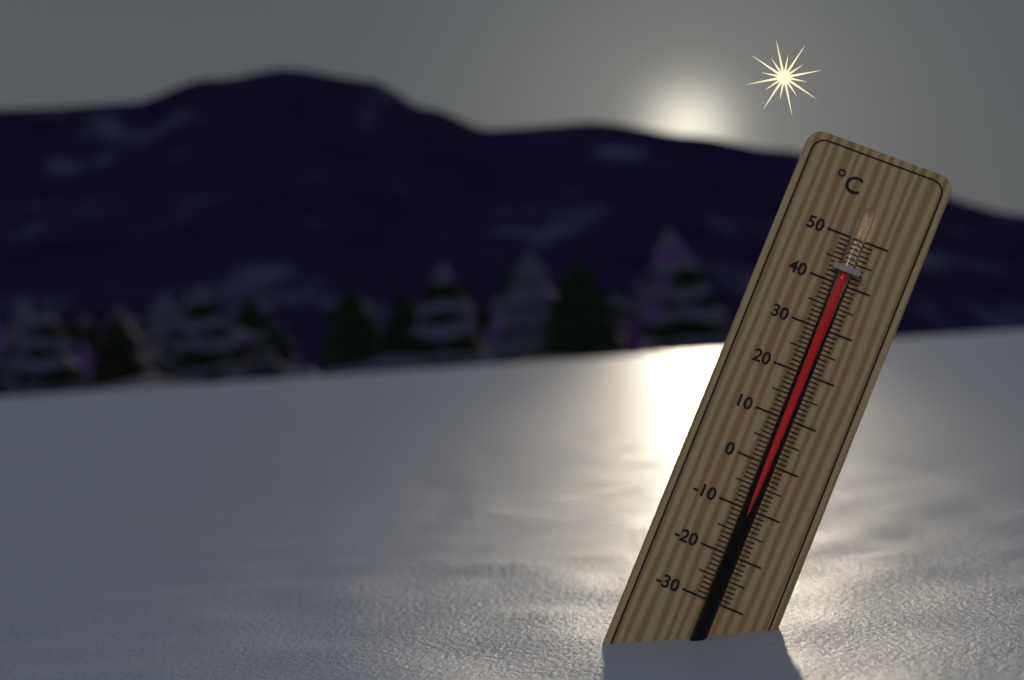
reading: 43 °C
